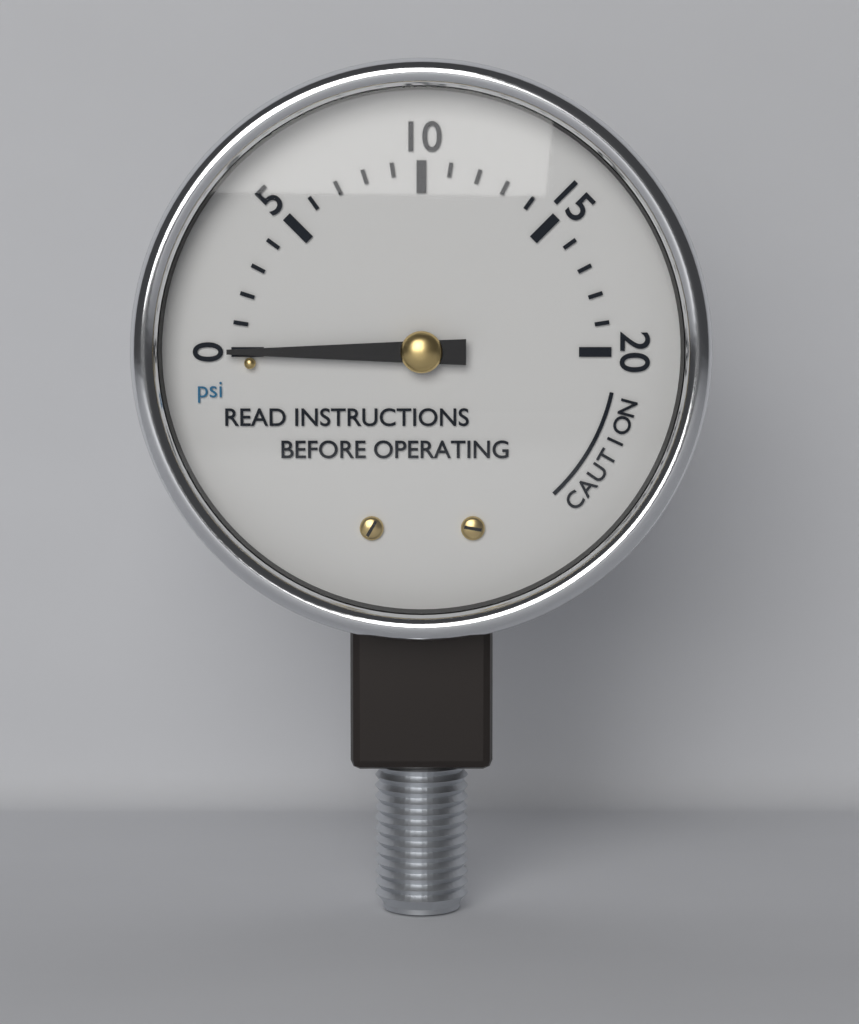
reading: 0 psi
